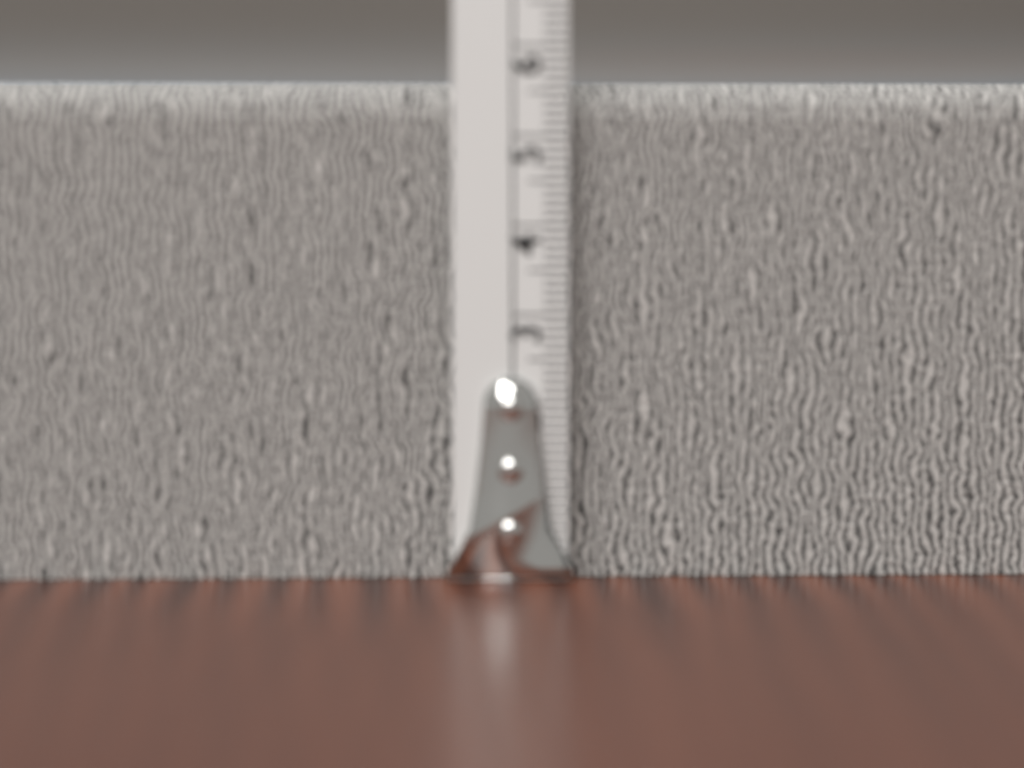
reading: 5.6 cm
